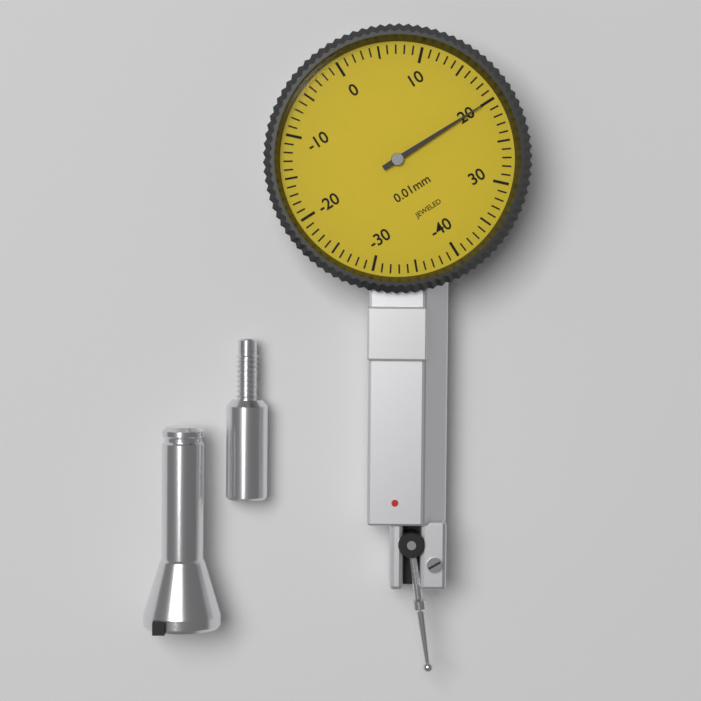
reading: 20 0.01mm
